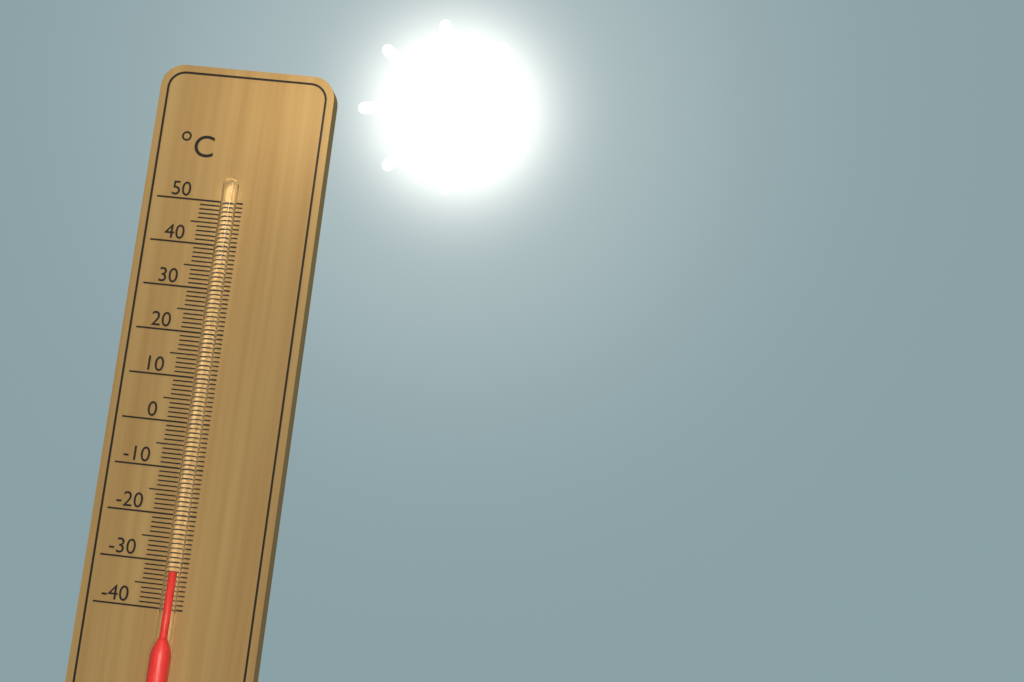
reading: -32 °C
